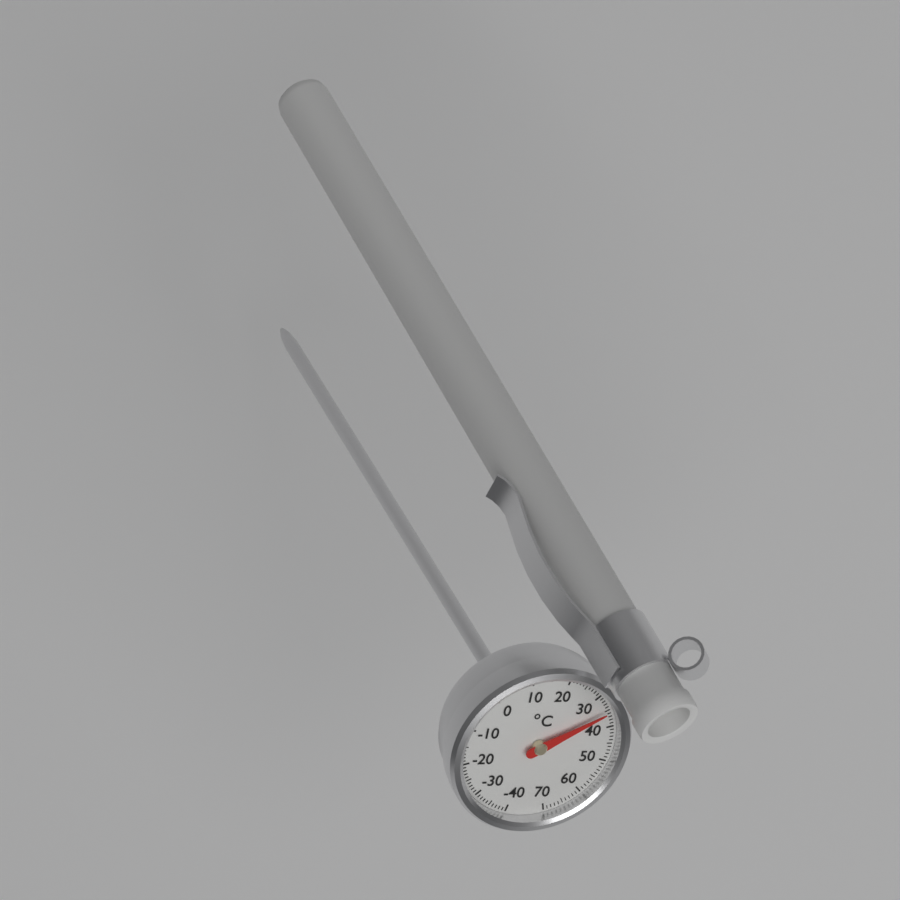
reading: 35 °C
